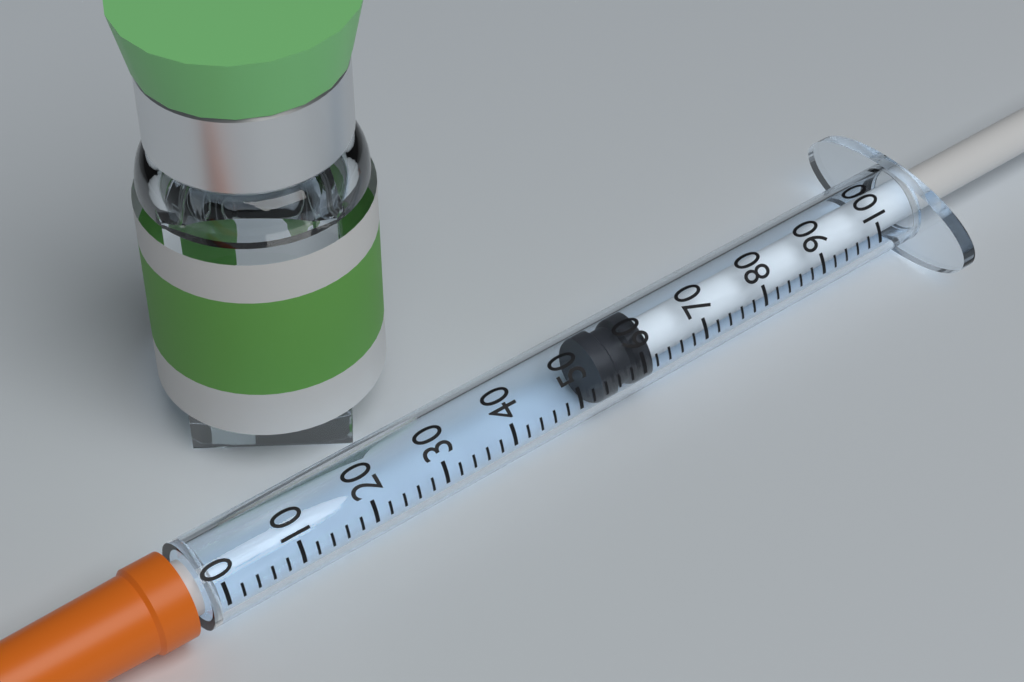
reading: 54 (no unit)
